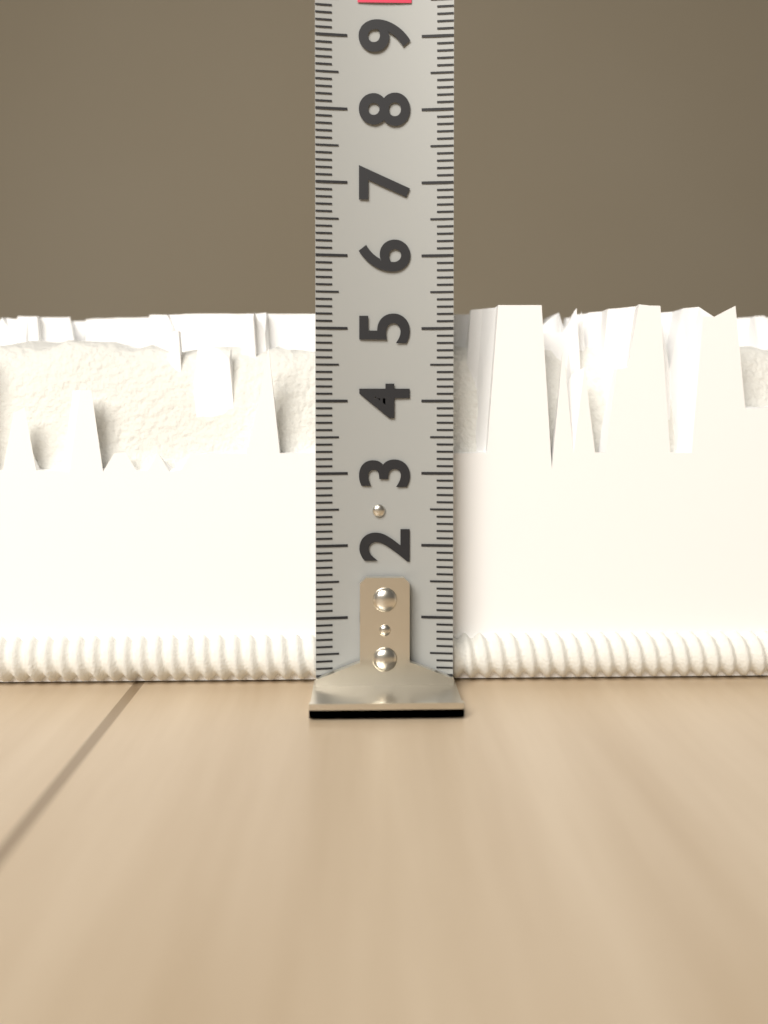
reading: 5.4 (no unit)
